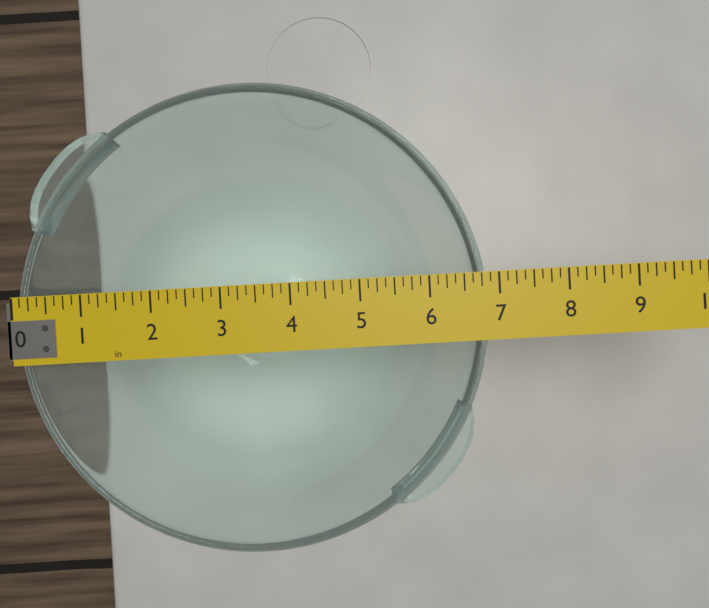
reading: 6.875 in
